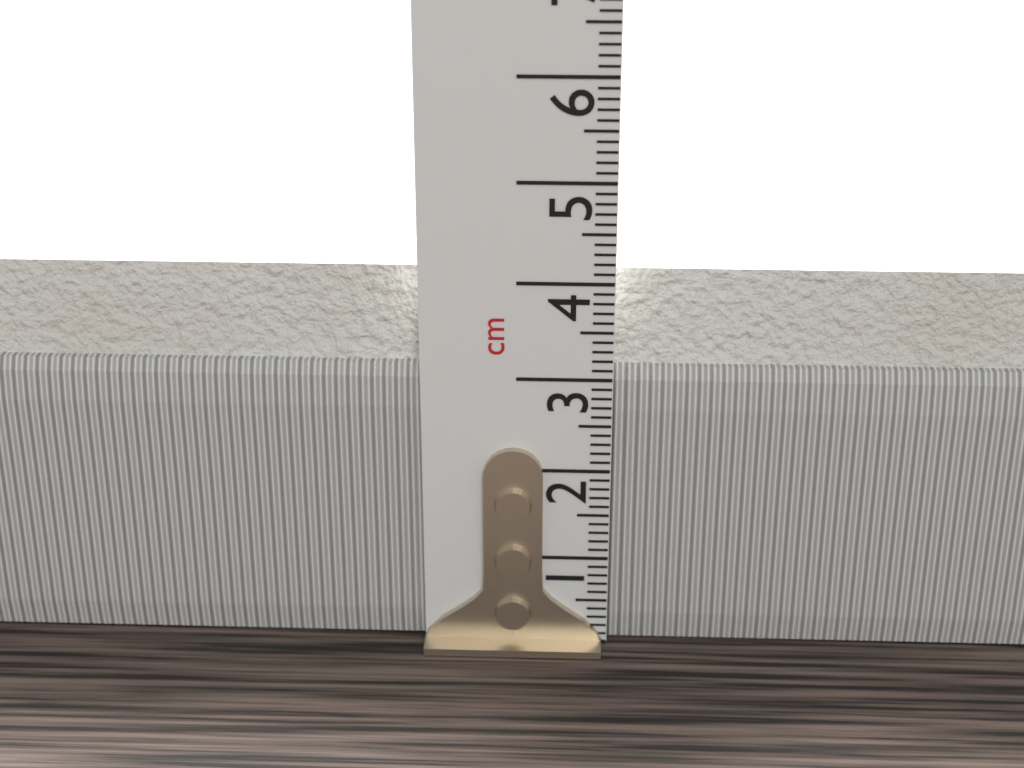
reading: 4.1 cm
